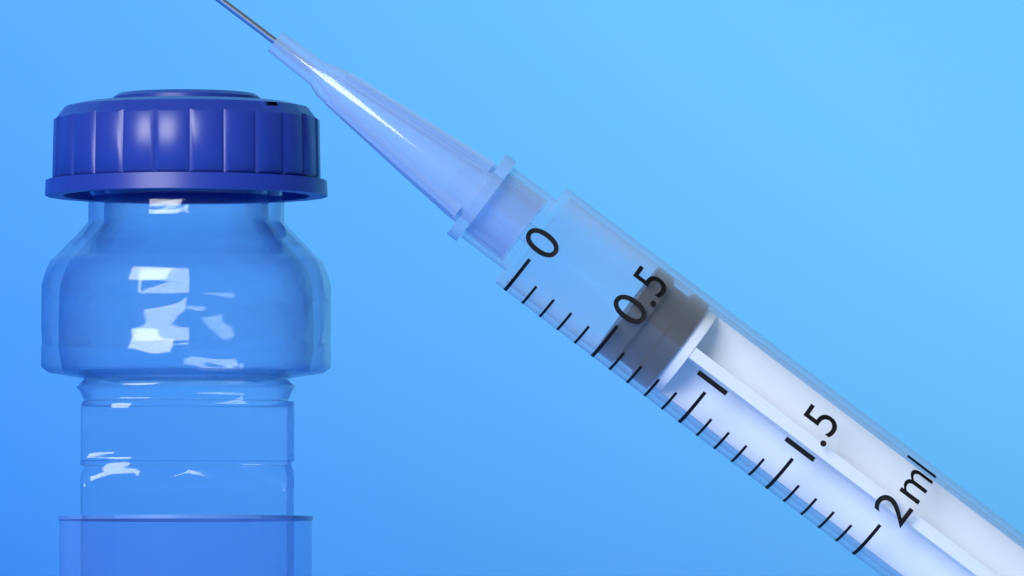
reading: 0.5 ml
